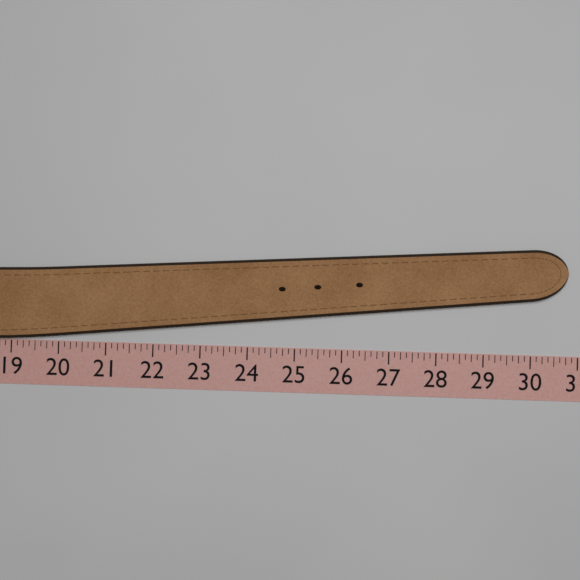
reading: 30.750 (no unit)
